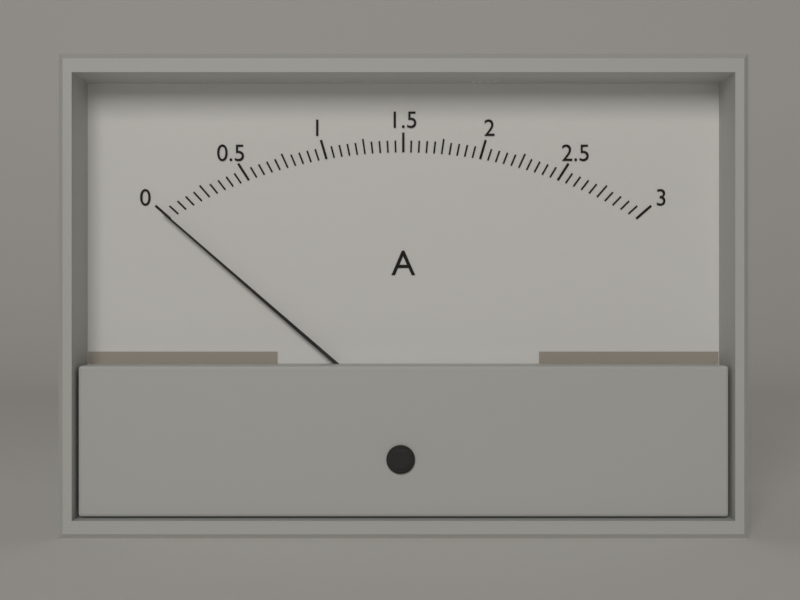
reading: 0.00 A
